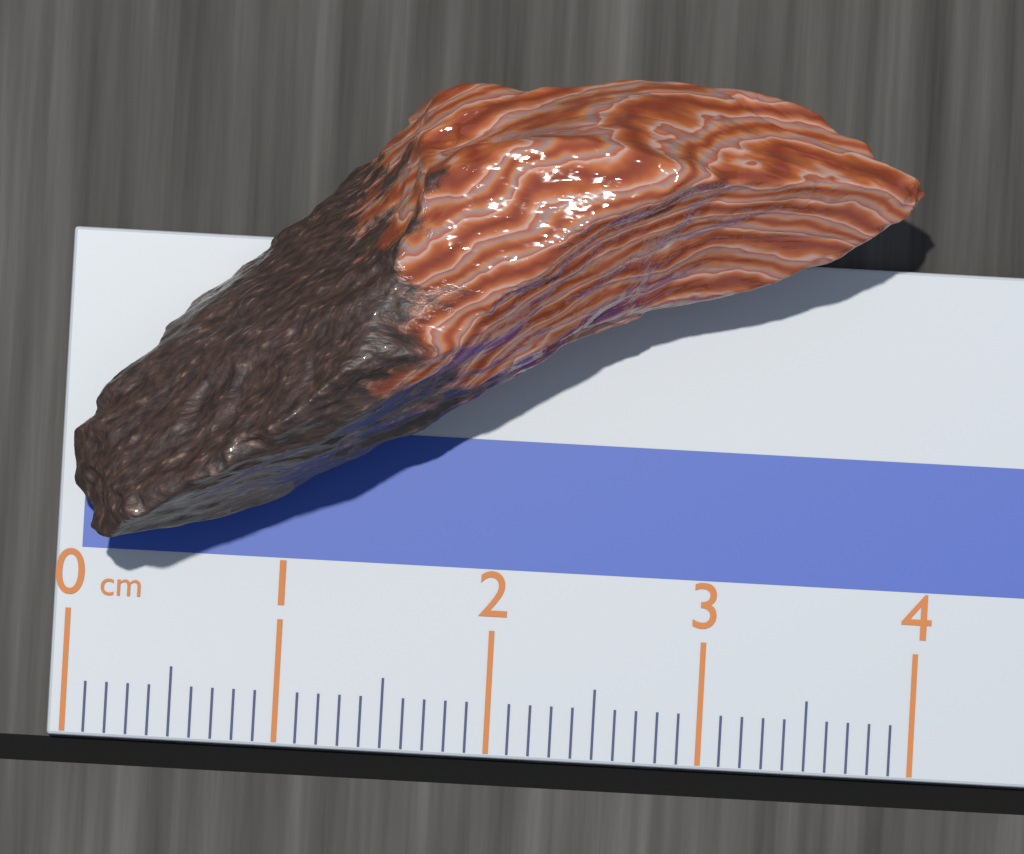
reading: 3.9 cm
